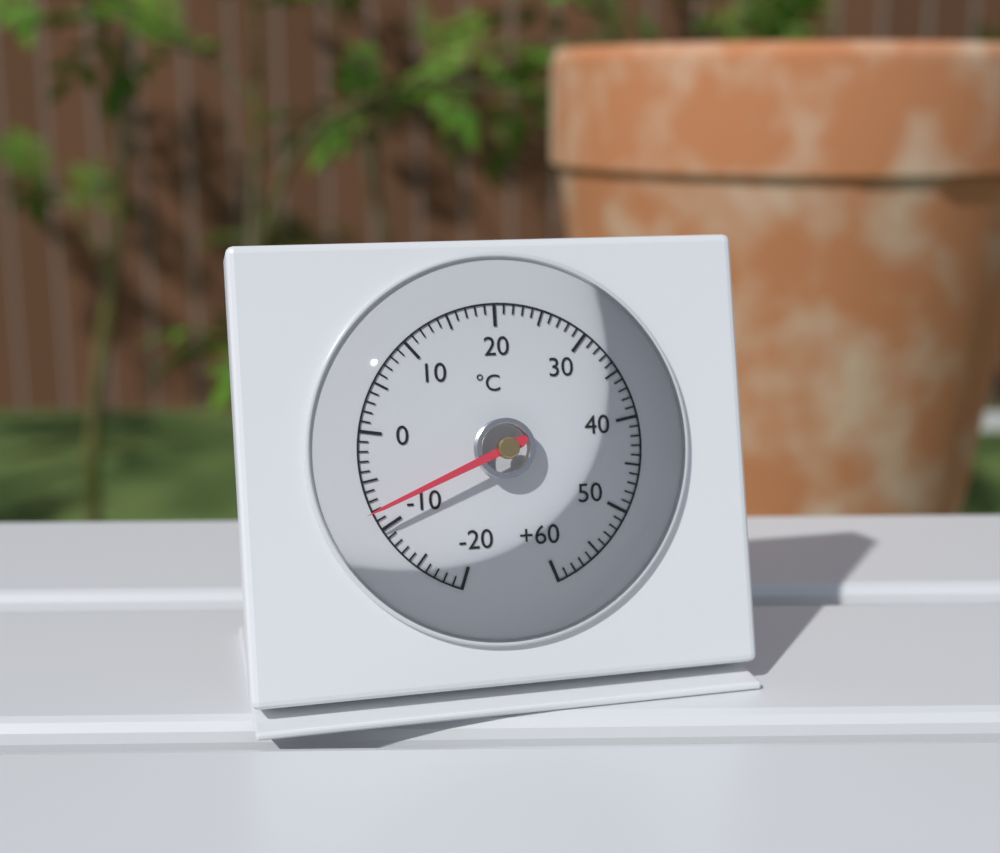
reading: -8 °C
